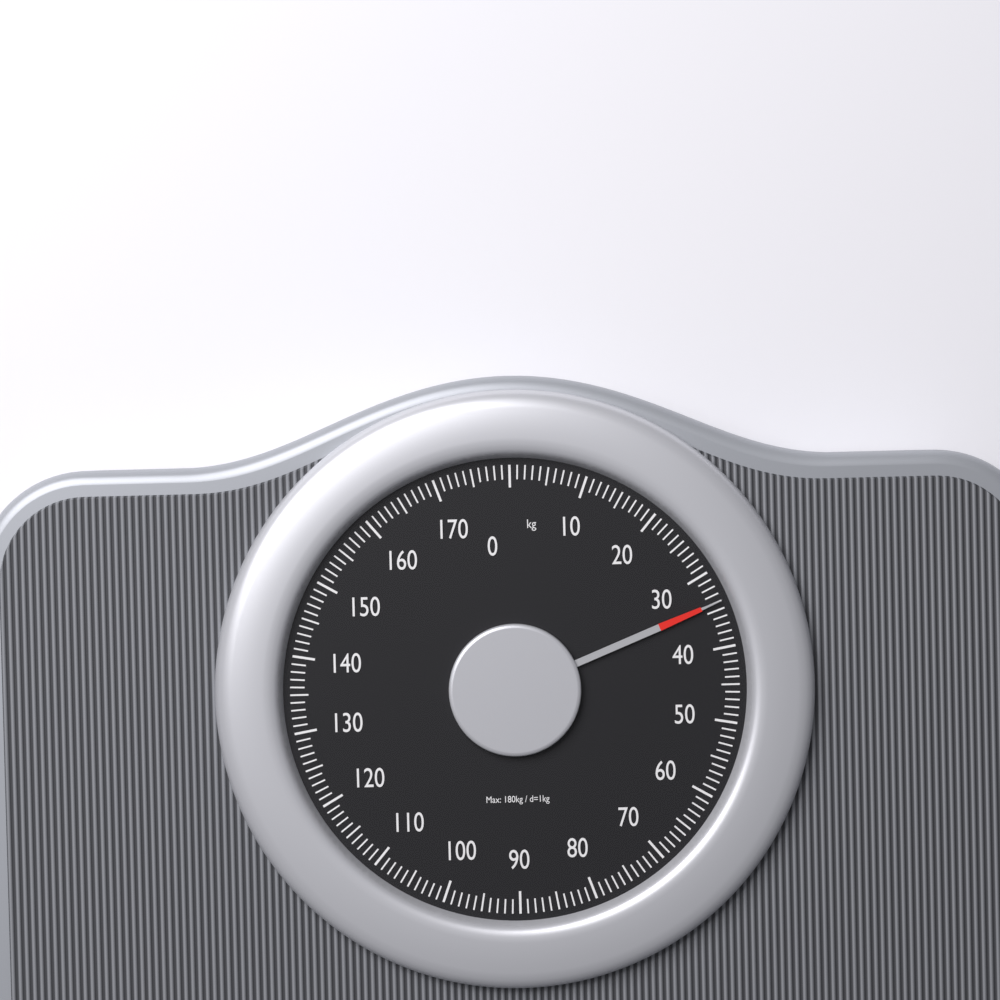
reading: 34 kg
